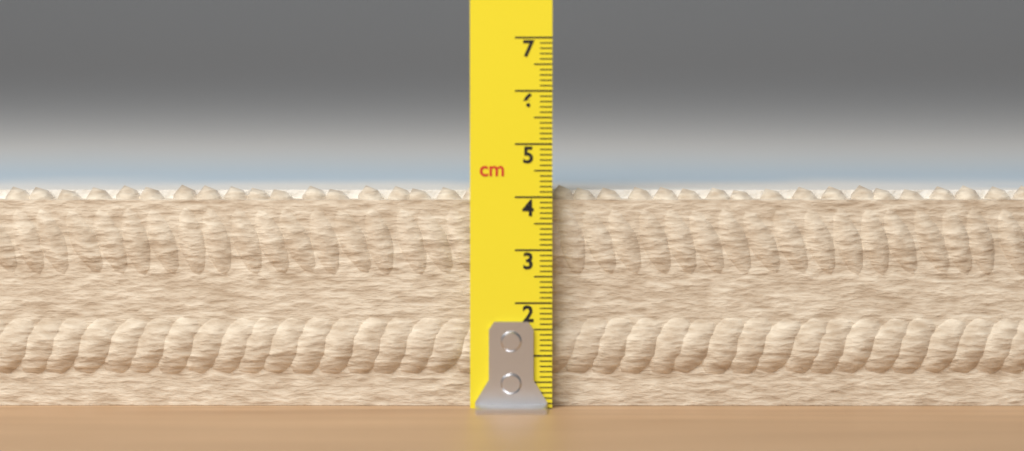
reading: 4.2 cm
